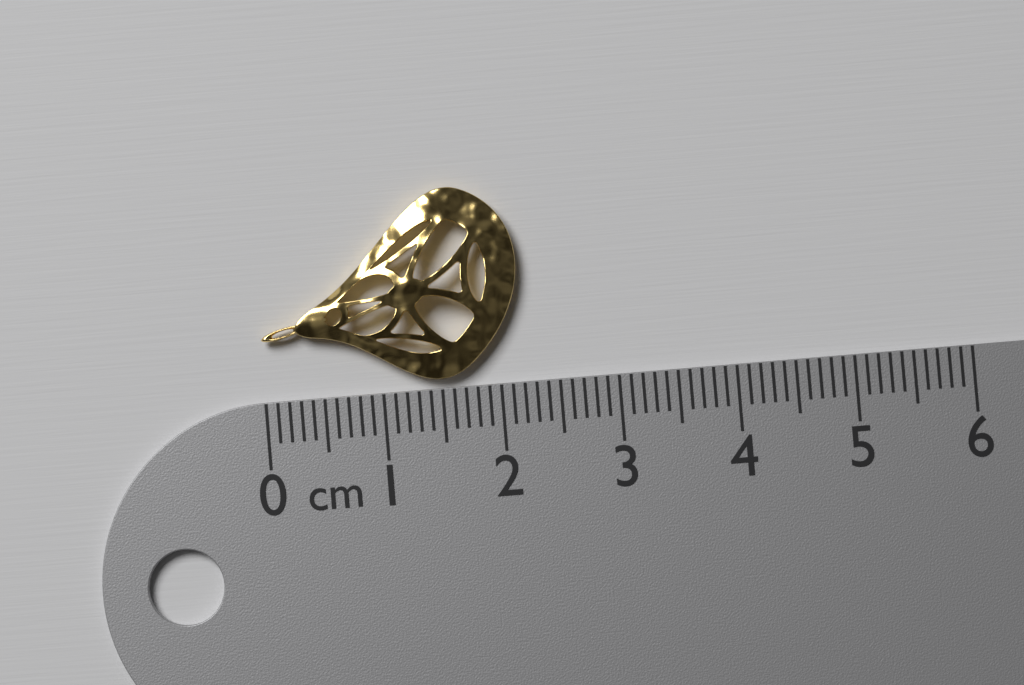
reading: 2.2 cm
